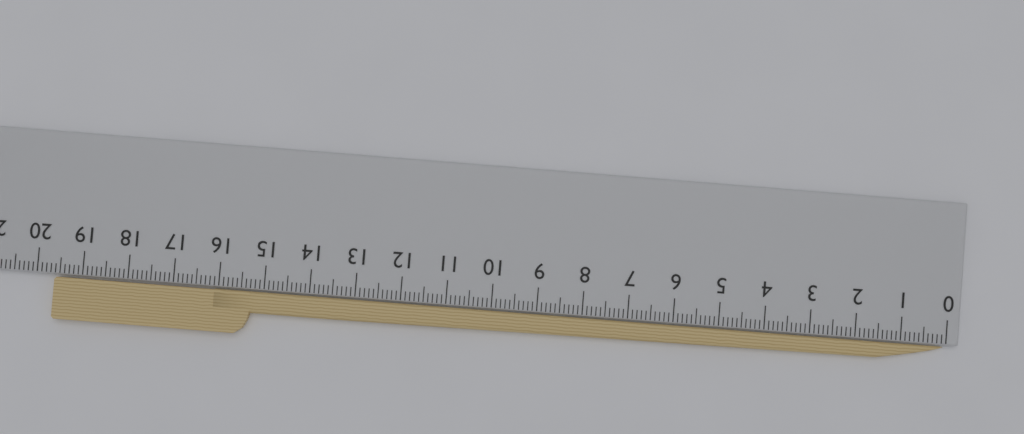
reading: 19.6 cm
